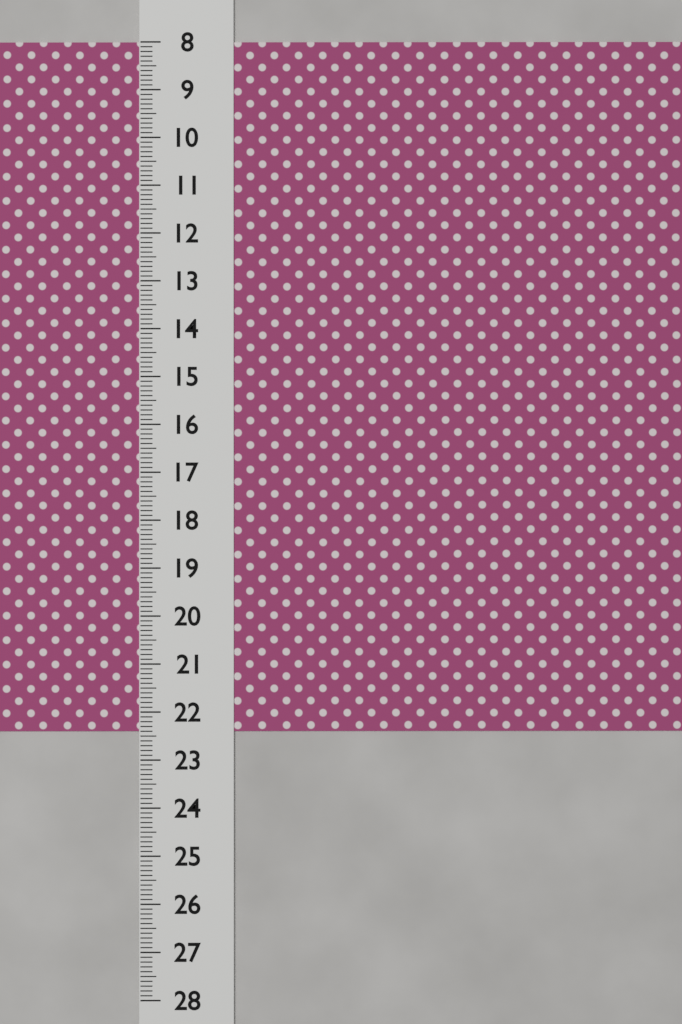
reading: 22.4 (no unit)
